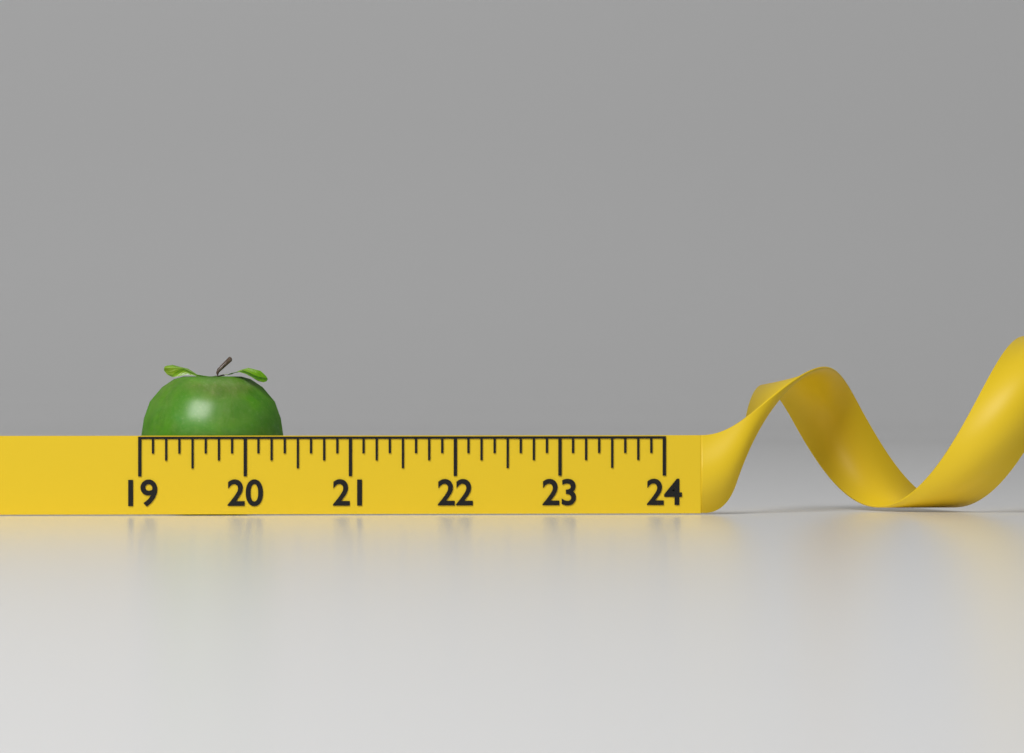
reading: 20.375 (no unit)
